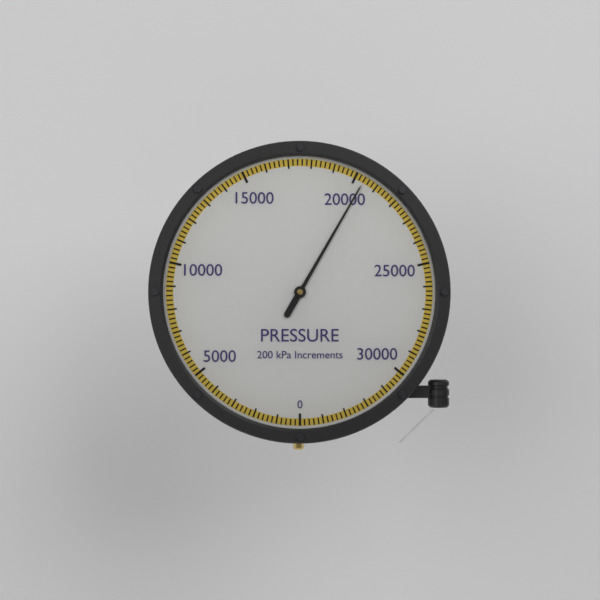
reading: 20400 kPa
